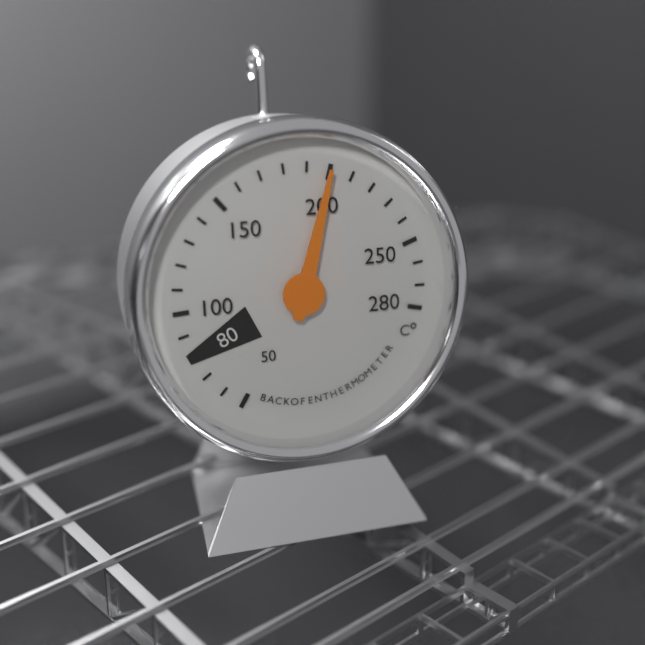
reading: 200 °C
